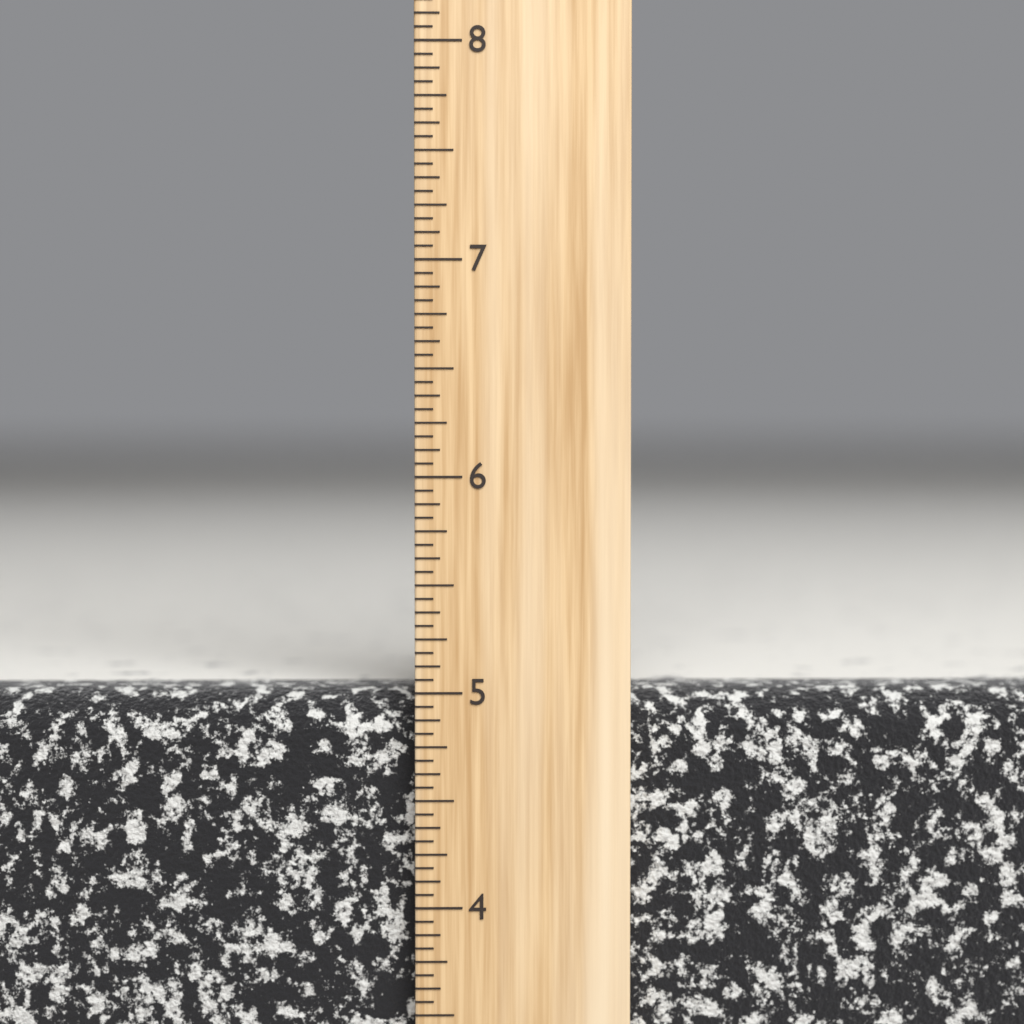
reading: 5.0000 inch
